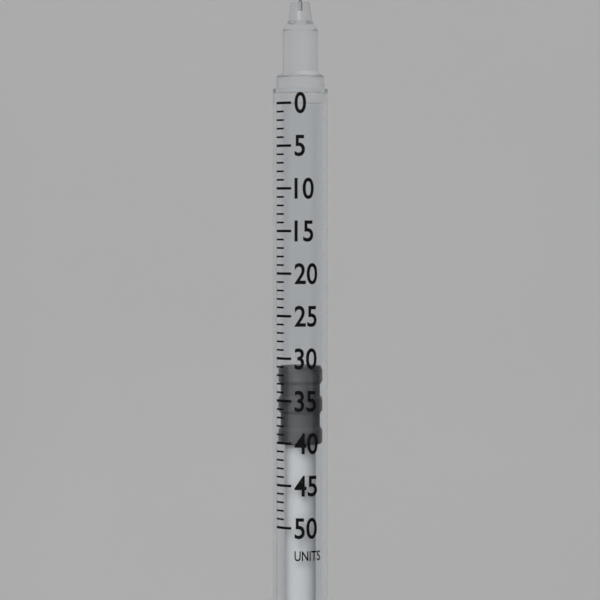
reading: 31 units
